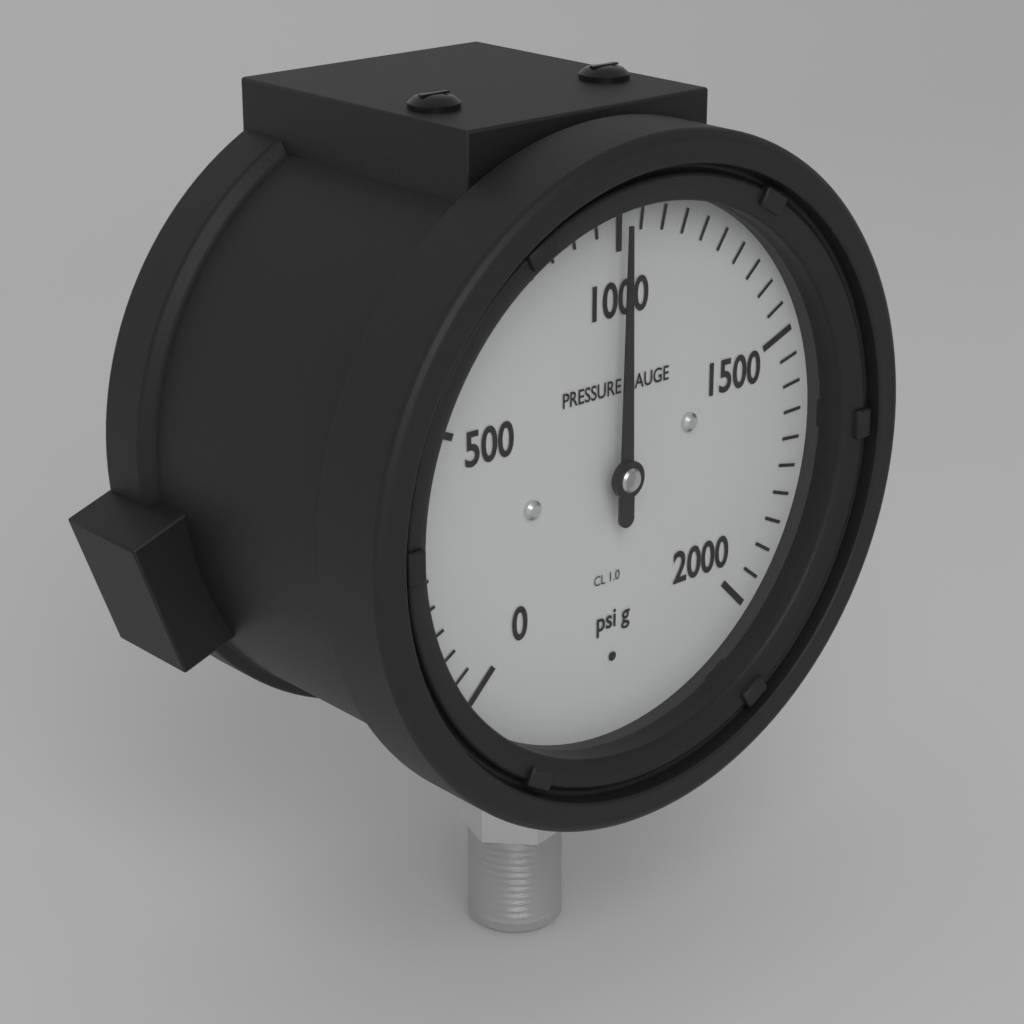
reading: 1000 psi
